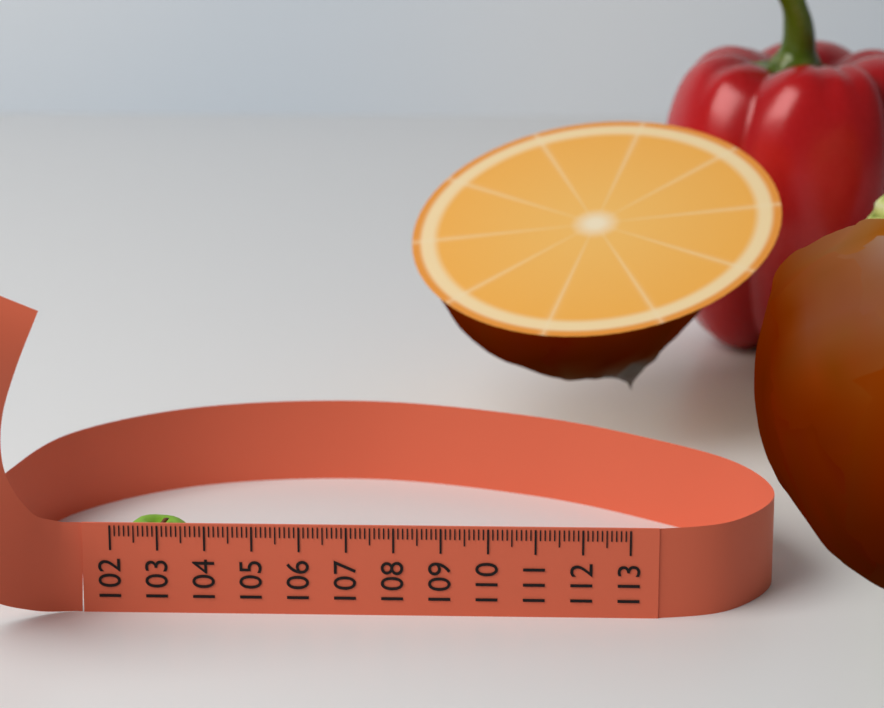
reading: 103.8 (no unit)
